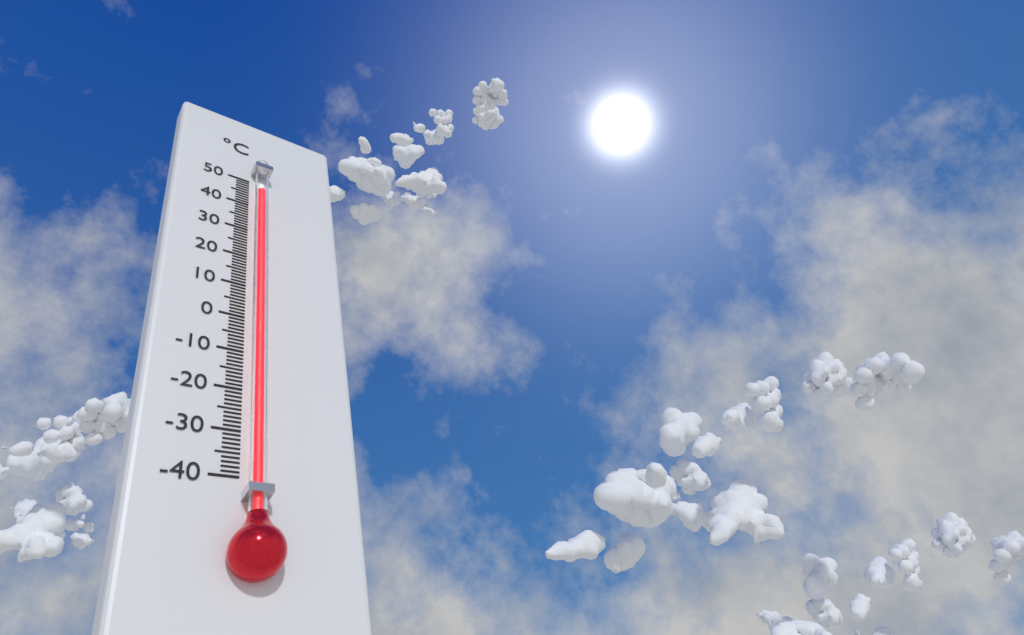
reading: 45 °C
